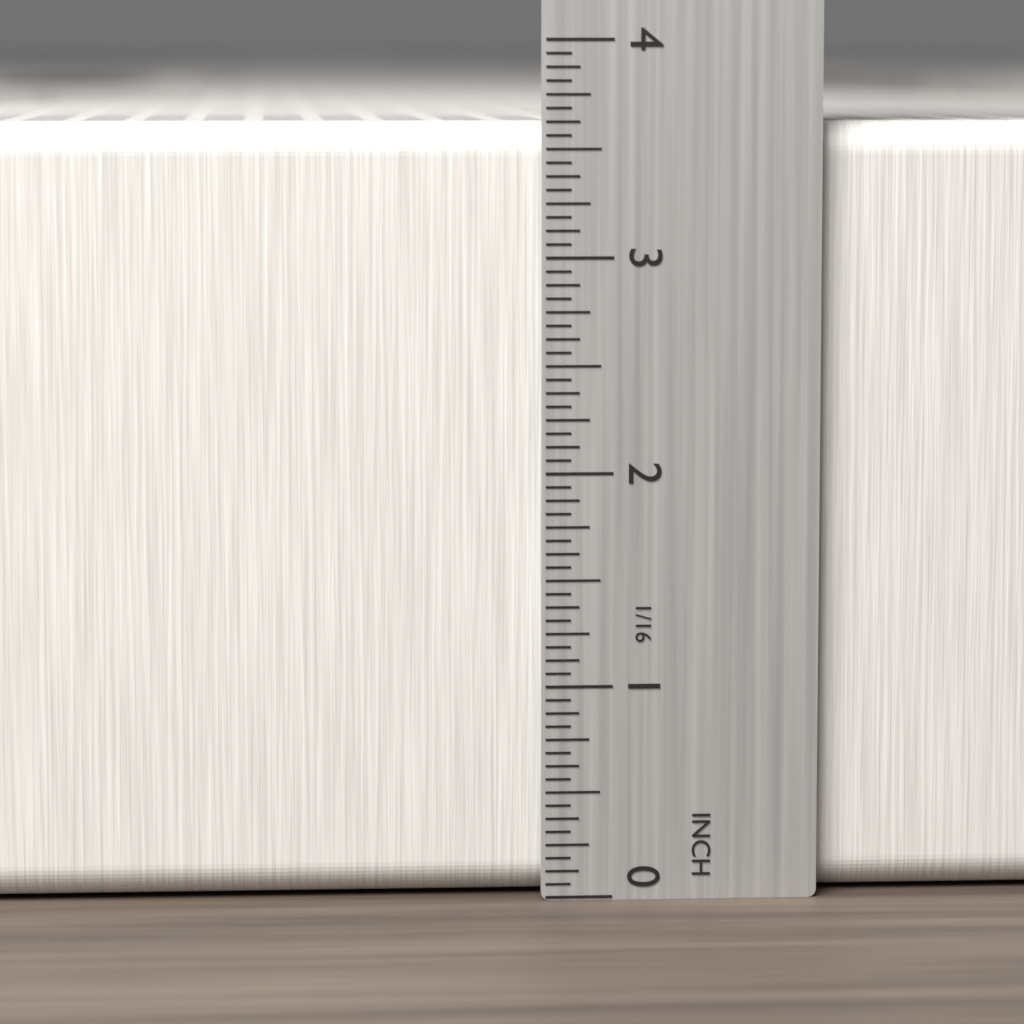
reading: 3.6250 in
